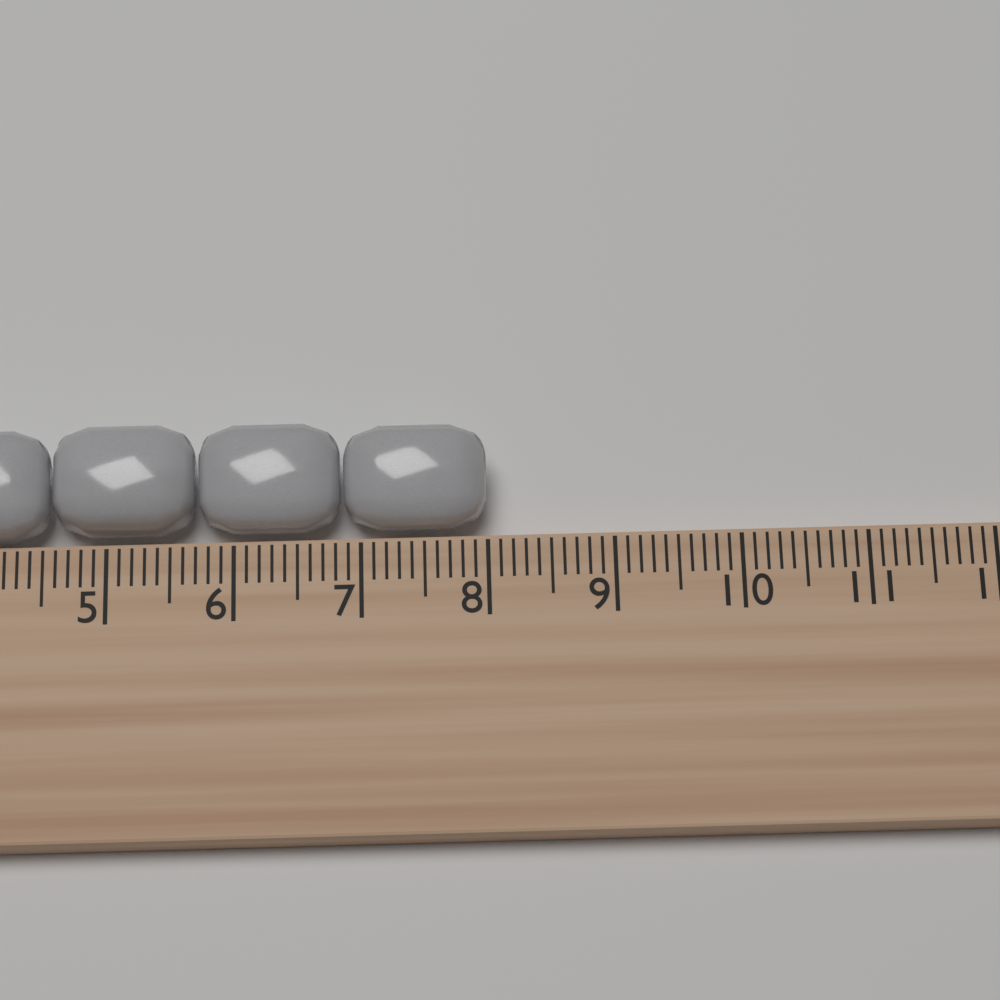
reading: 8.0 cm
